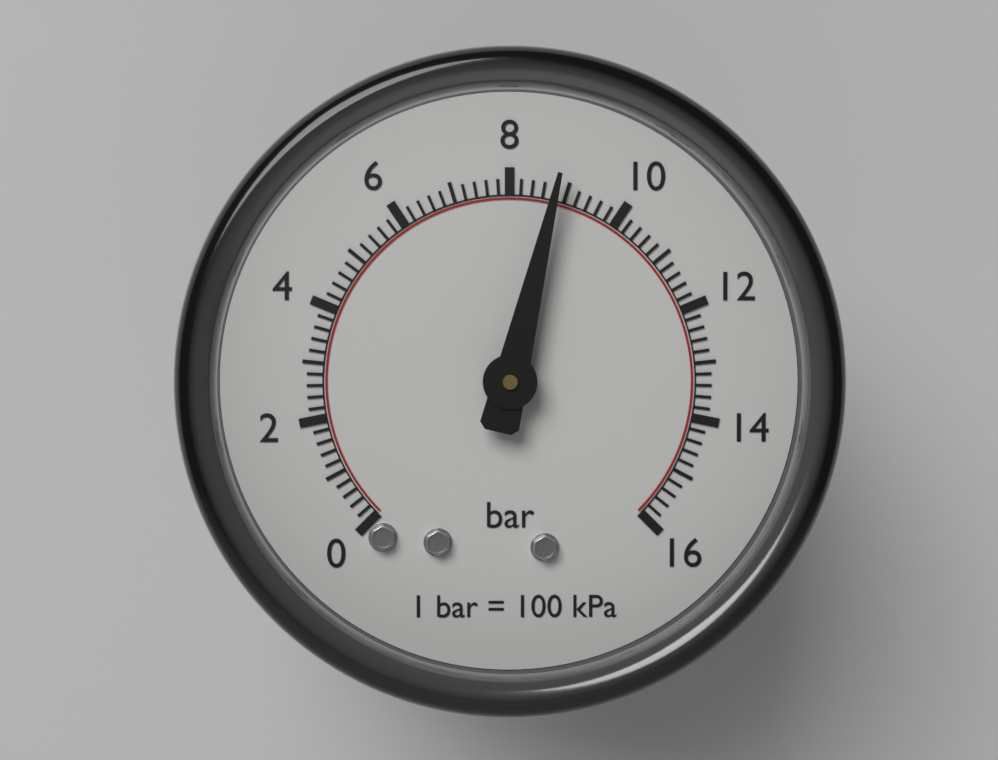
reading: 8.8 bar
